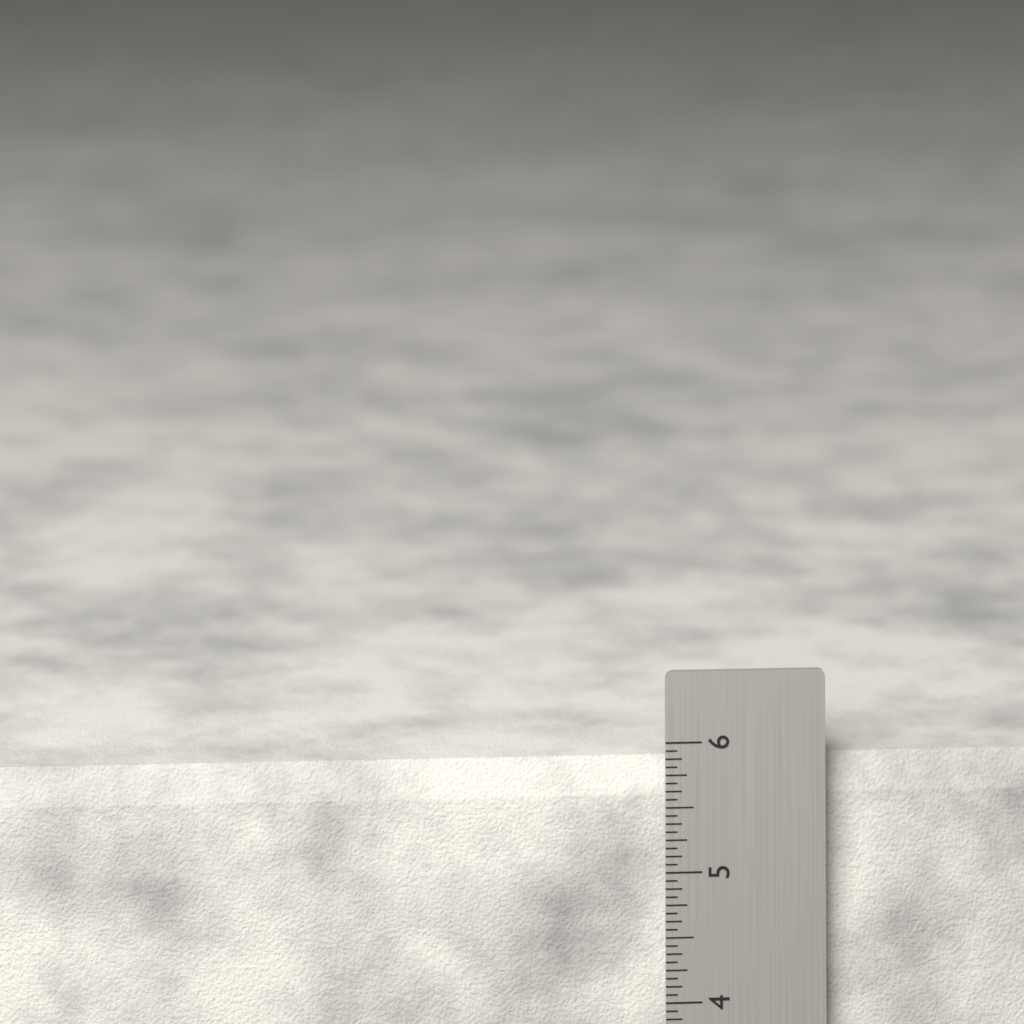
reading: 5.8125 in
